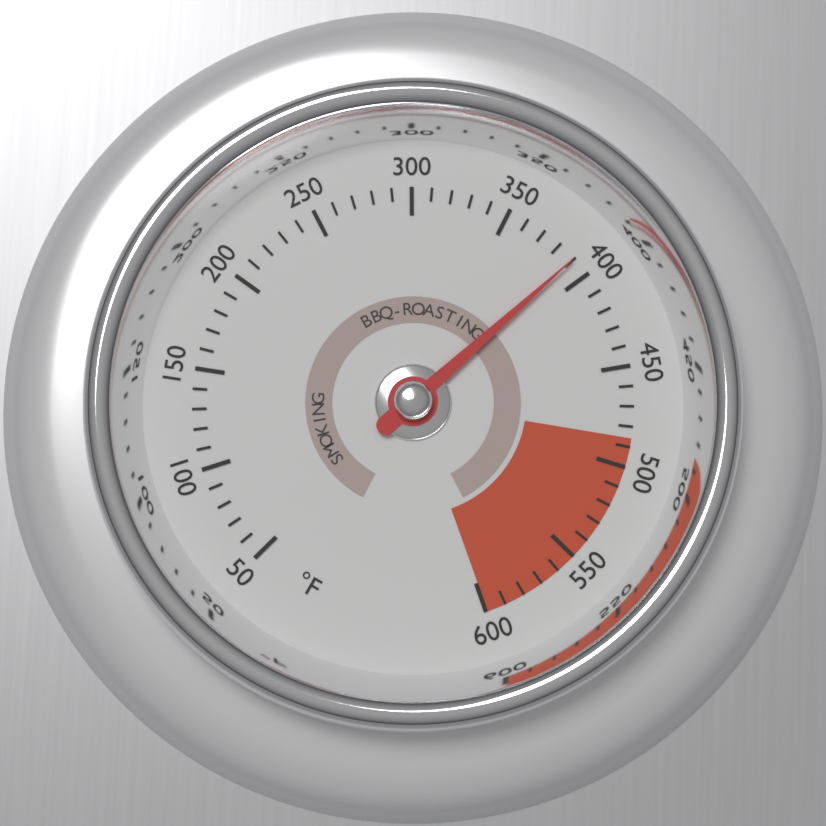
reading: 390 °F
